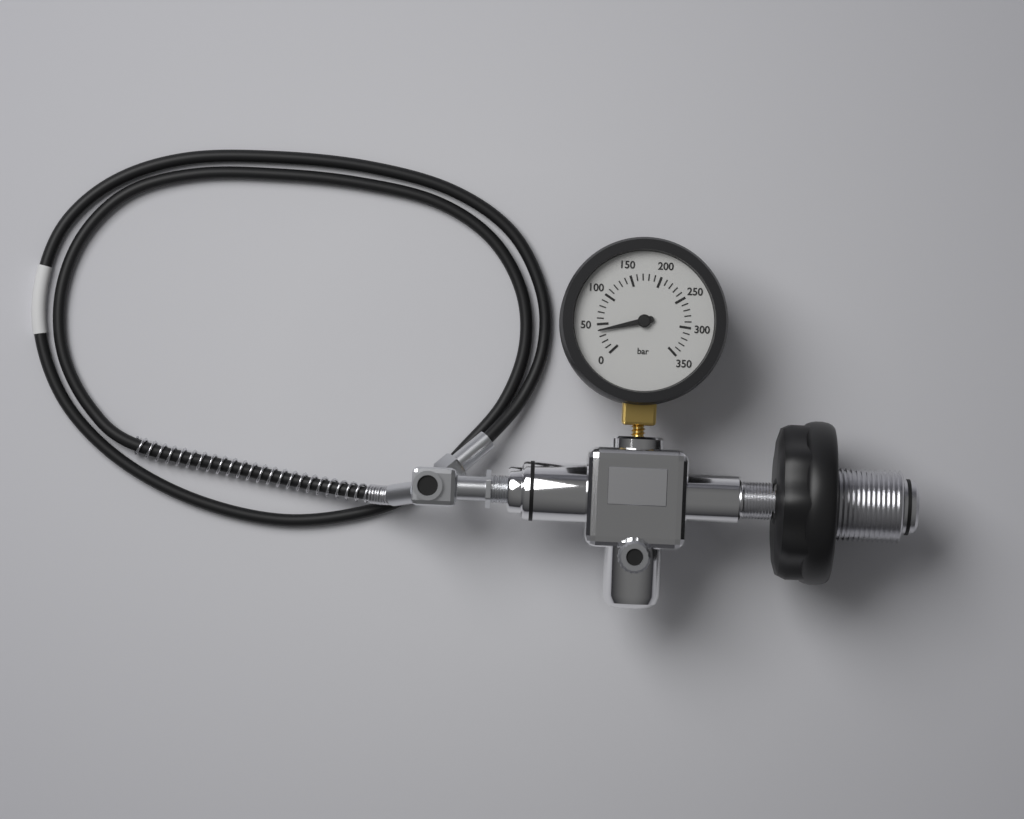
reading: 40 bar
